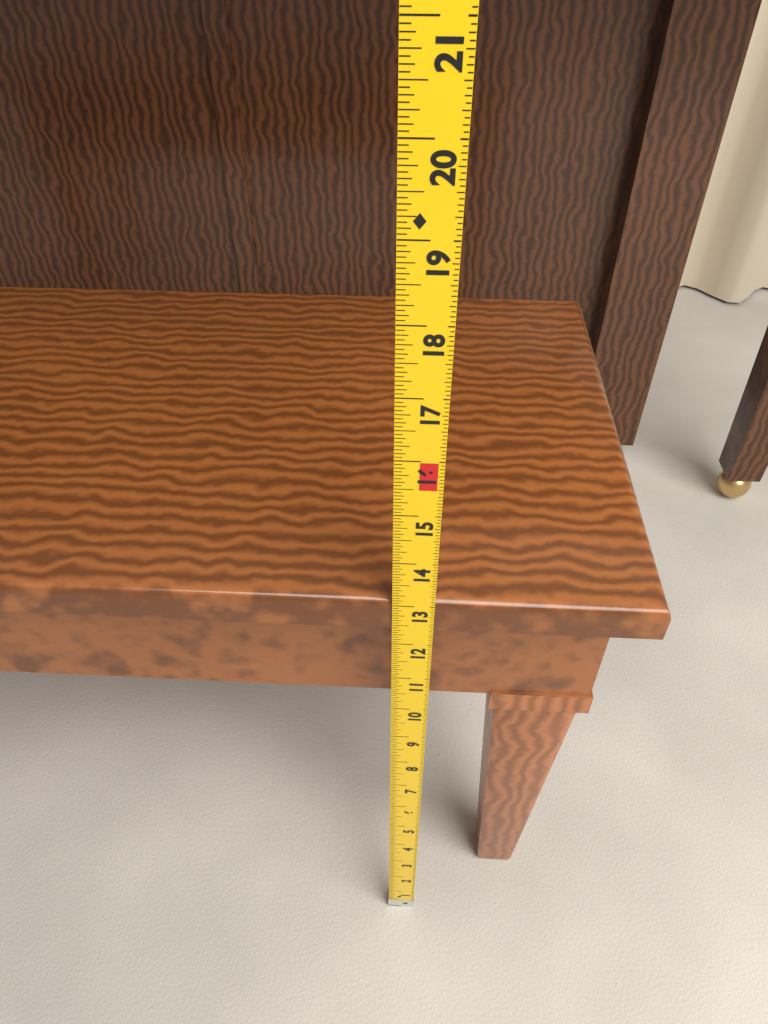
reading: 13.0625 in
